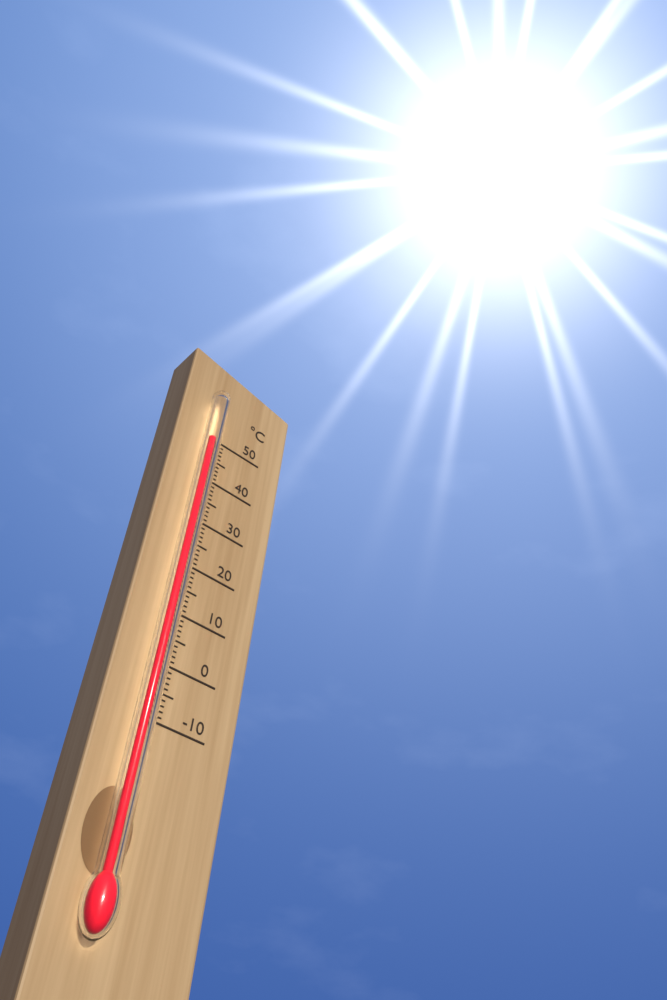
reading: 47 °C
